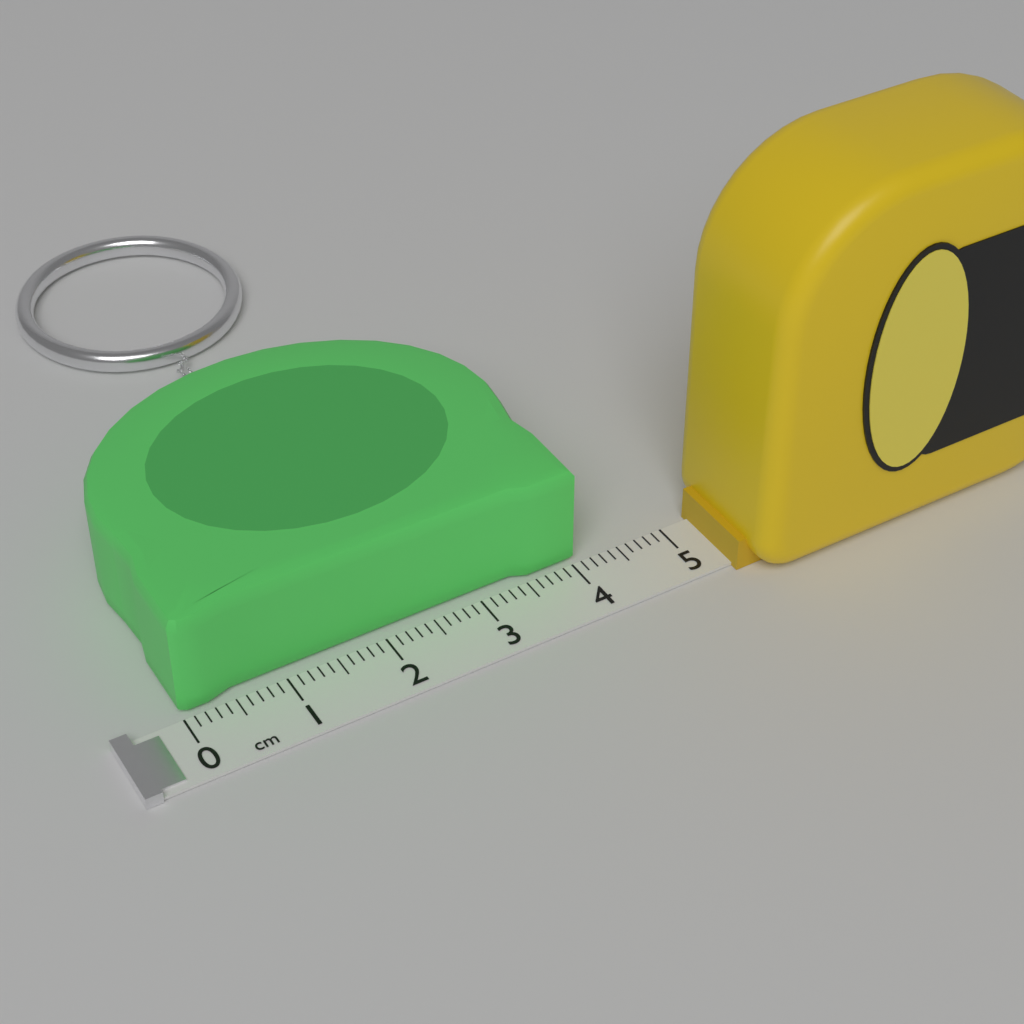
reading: 4.1 cm
